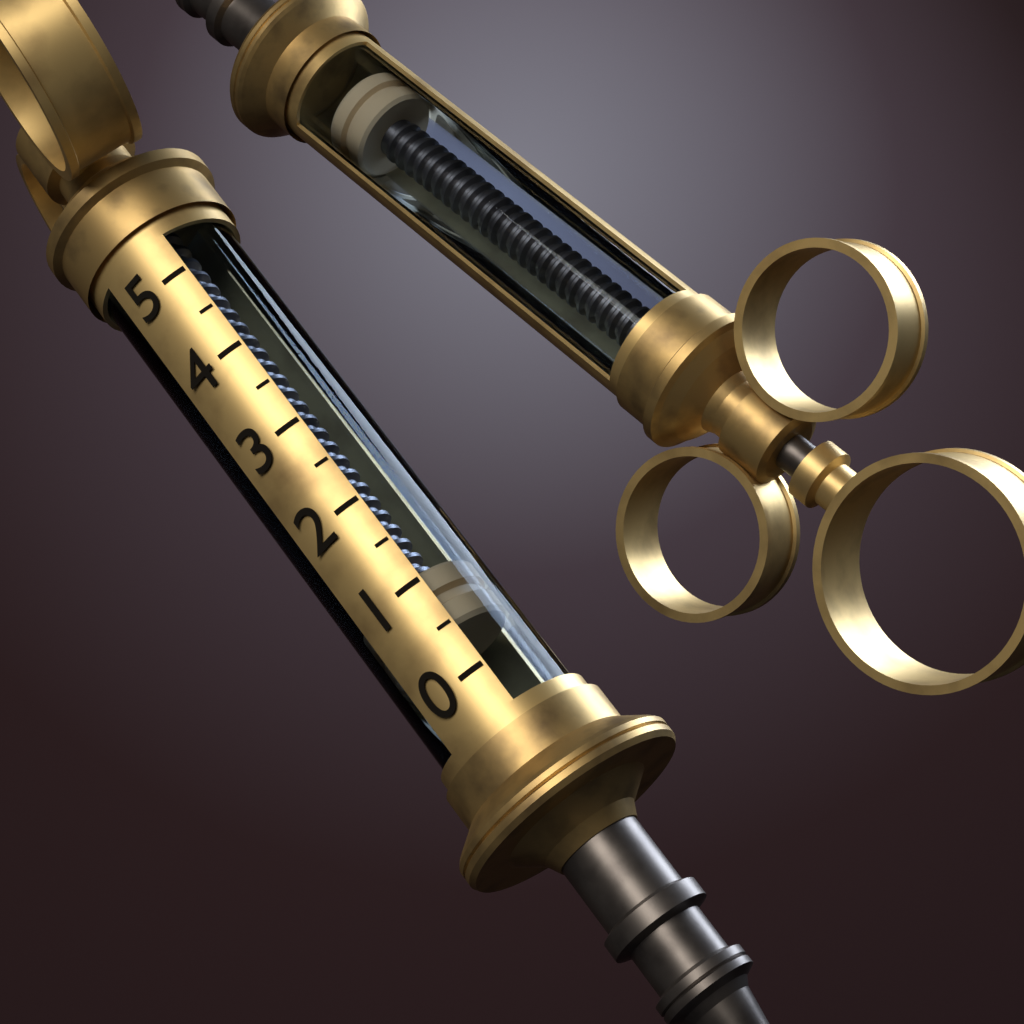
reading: 0.5 (no unit)
